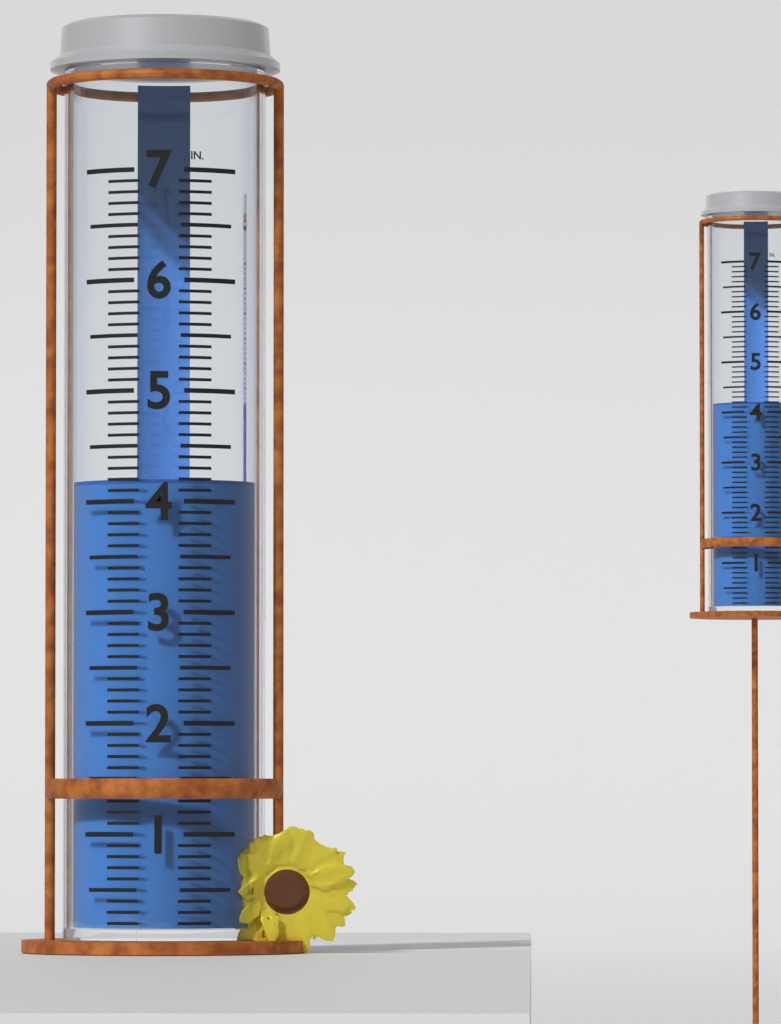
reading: 4.2 in
